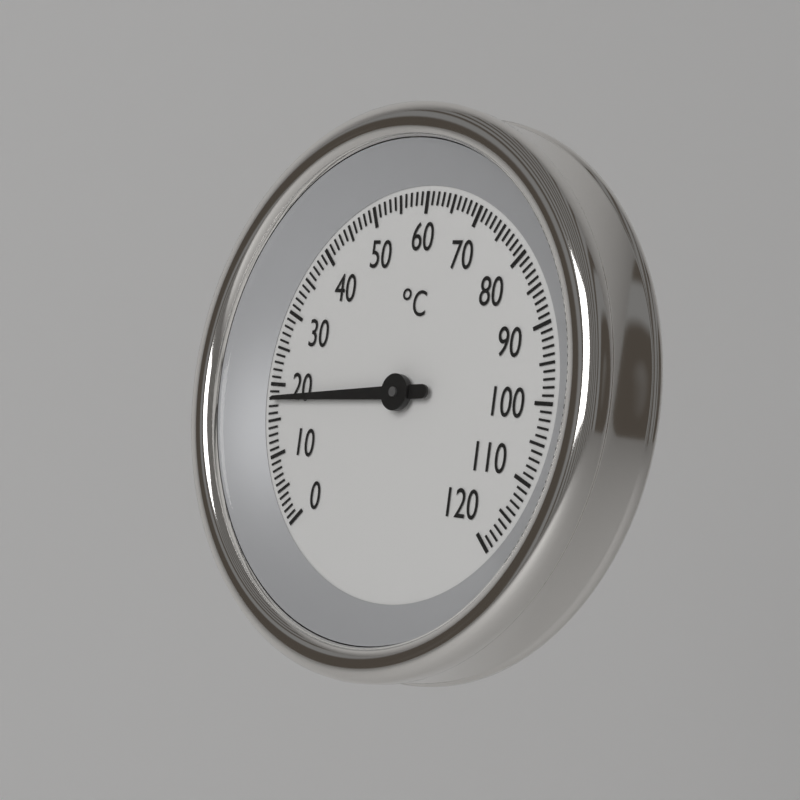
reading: 18 °C
